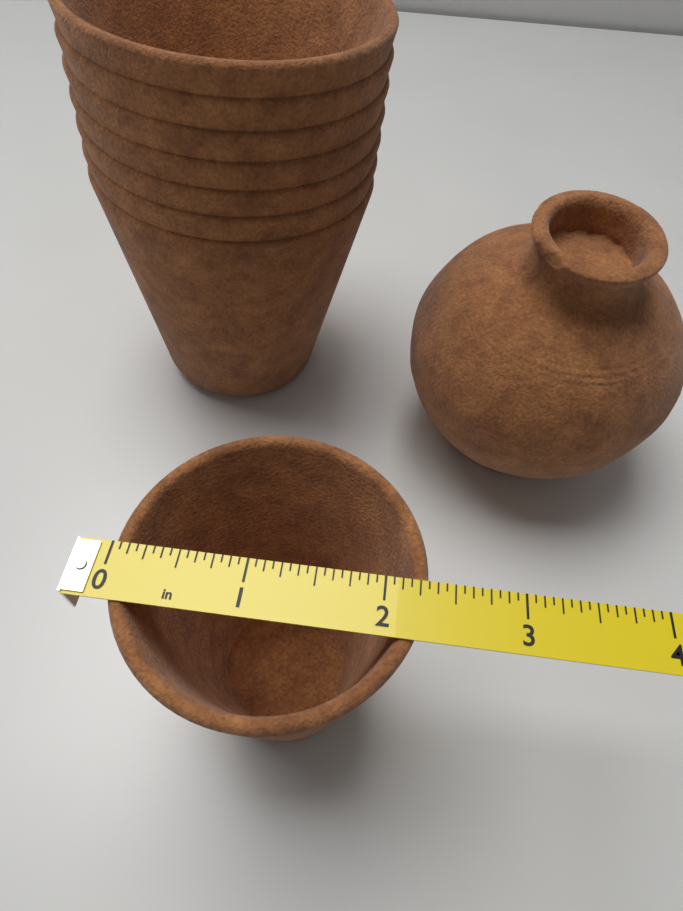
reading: 2.3125 in
